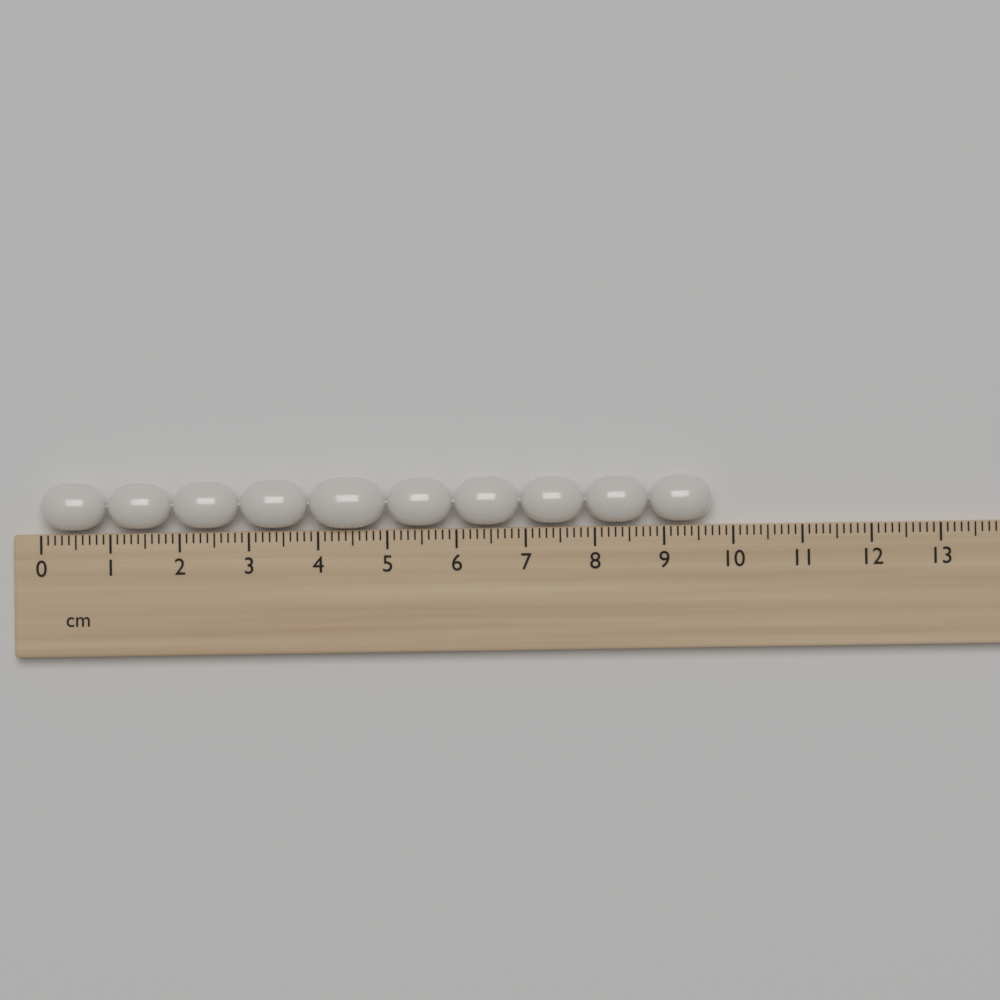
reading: 9.7 cm
